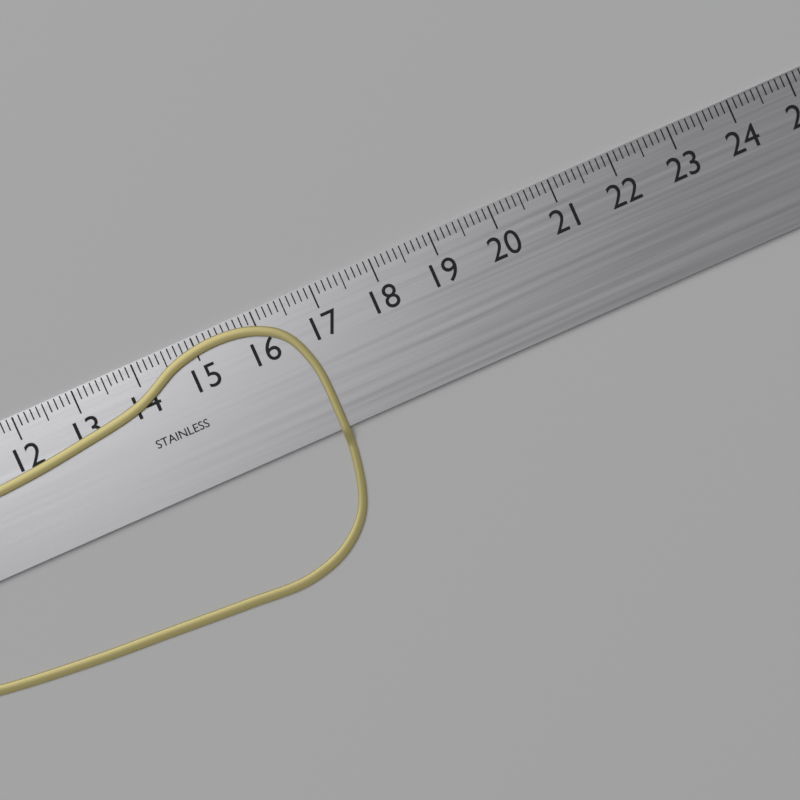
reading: 16.7 cm
